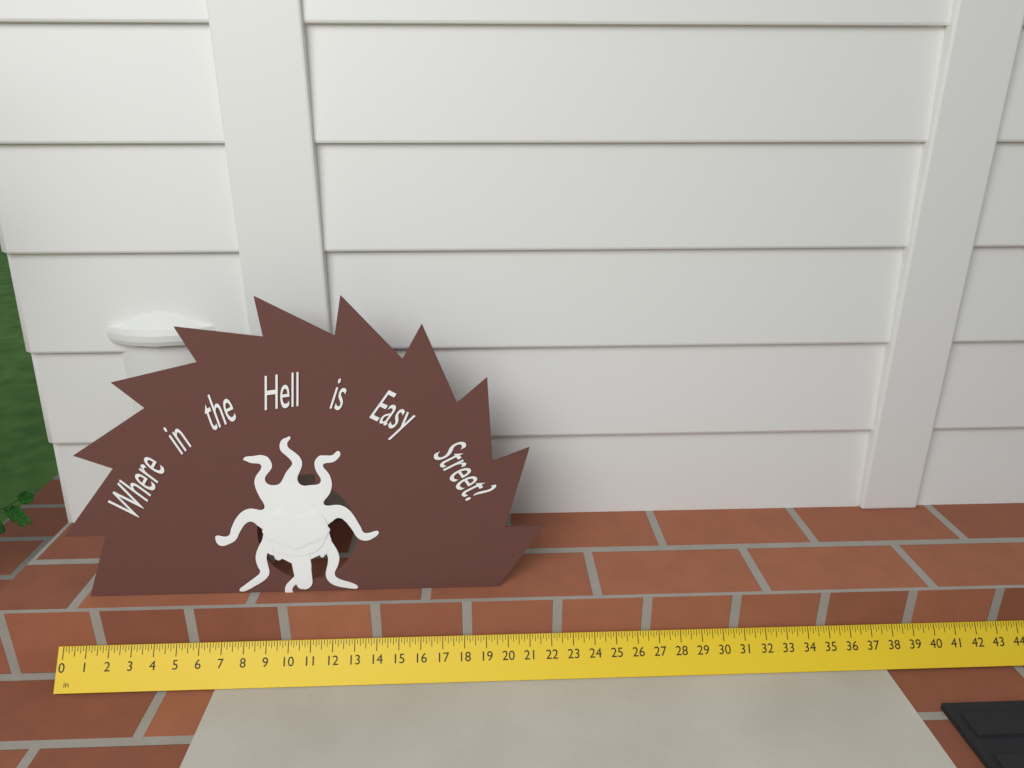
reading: 21.750 in
